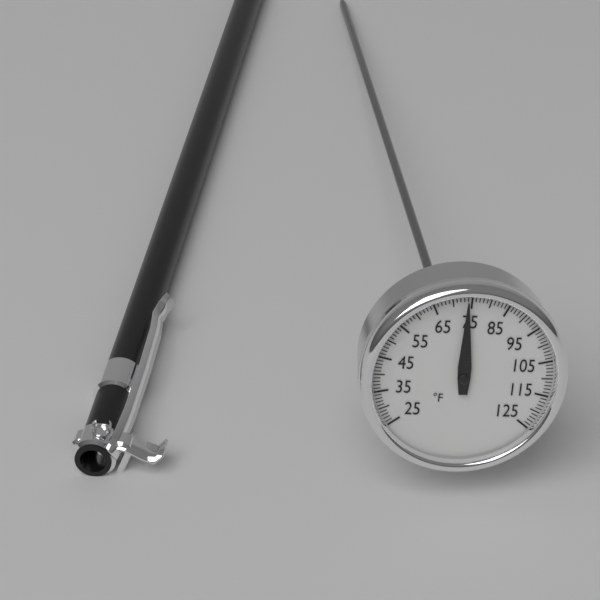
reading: 74 °F
